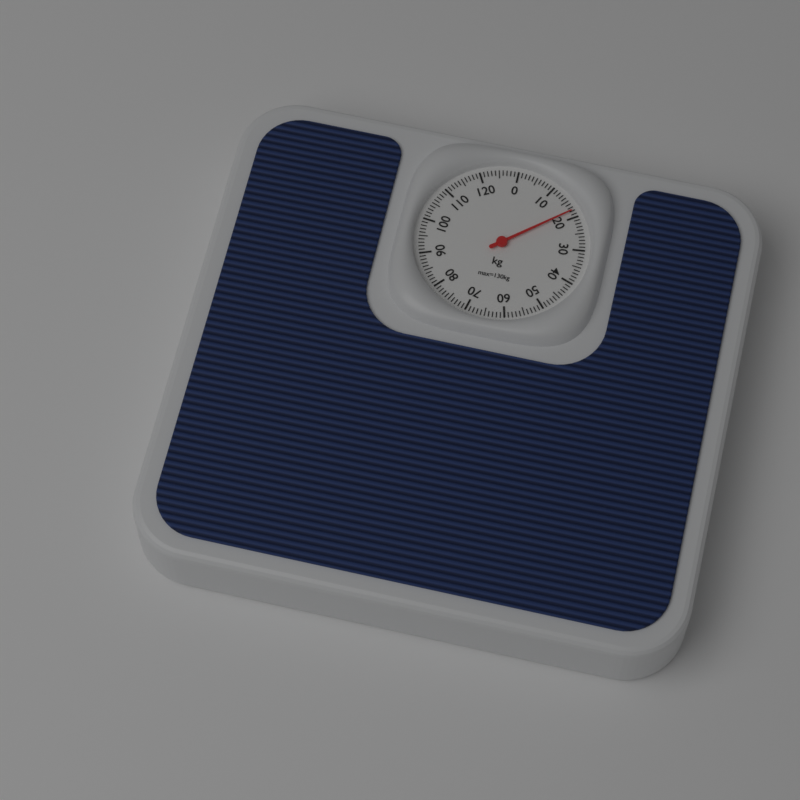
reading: 18 kg
